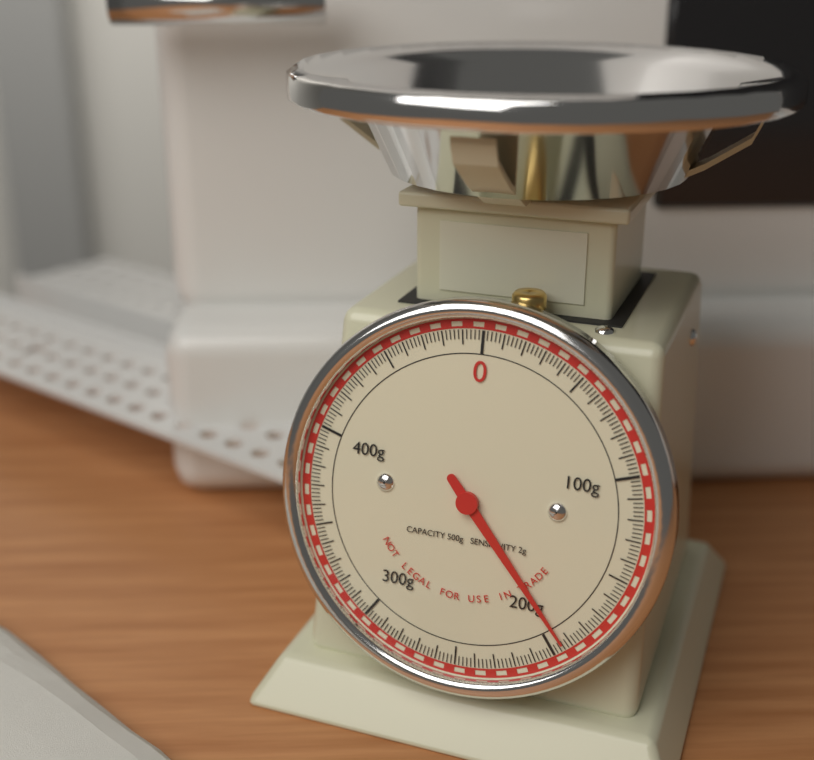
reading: 194 g
